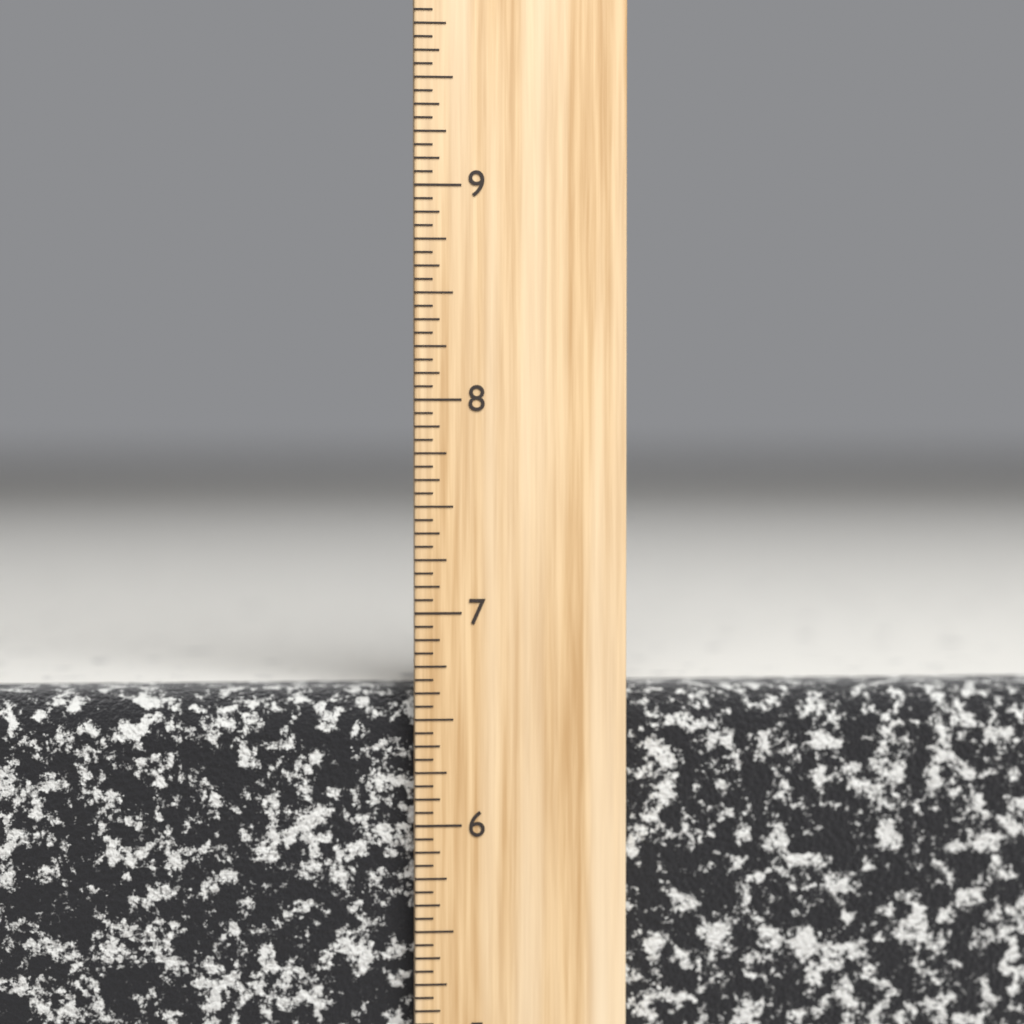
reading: 6.6250 inch
